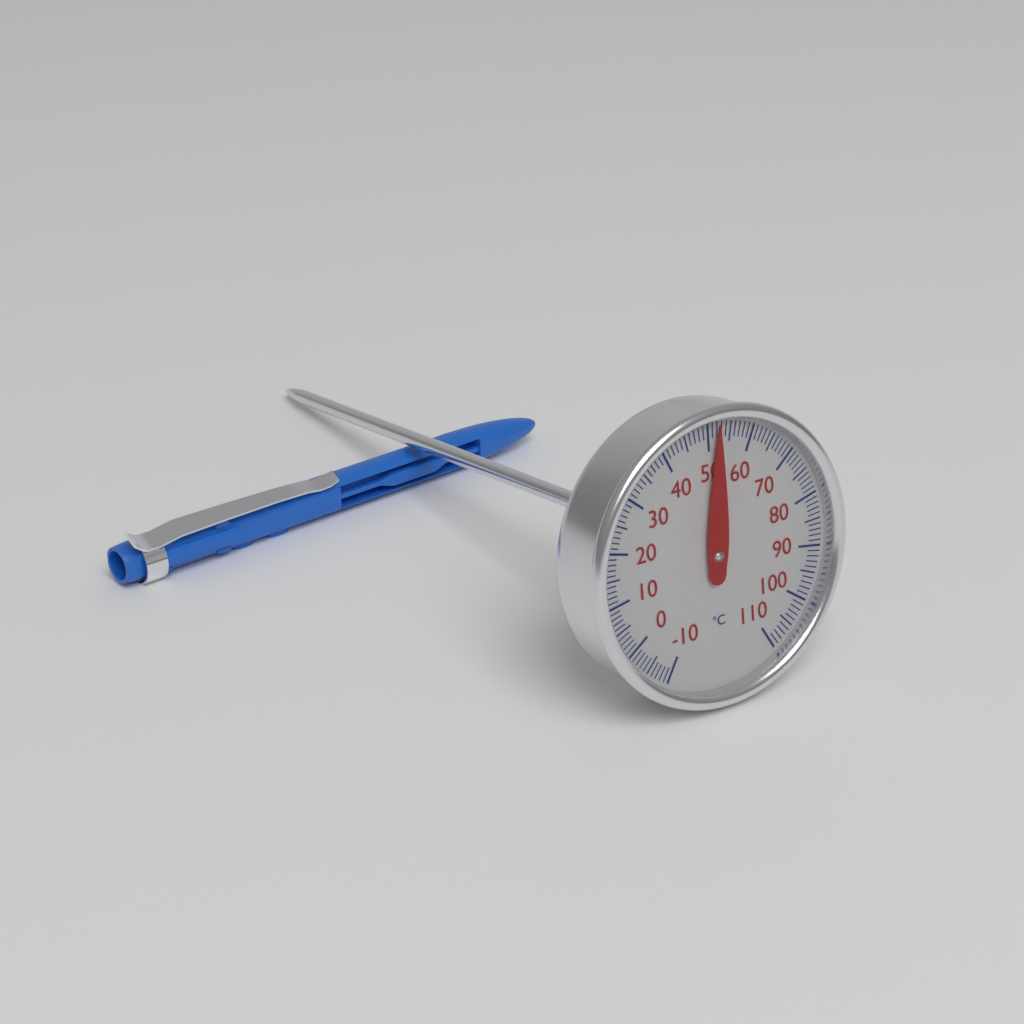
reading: 52 °C
